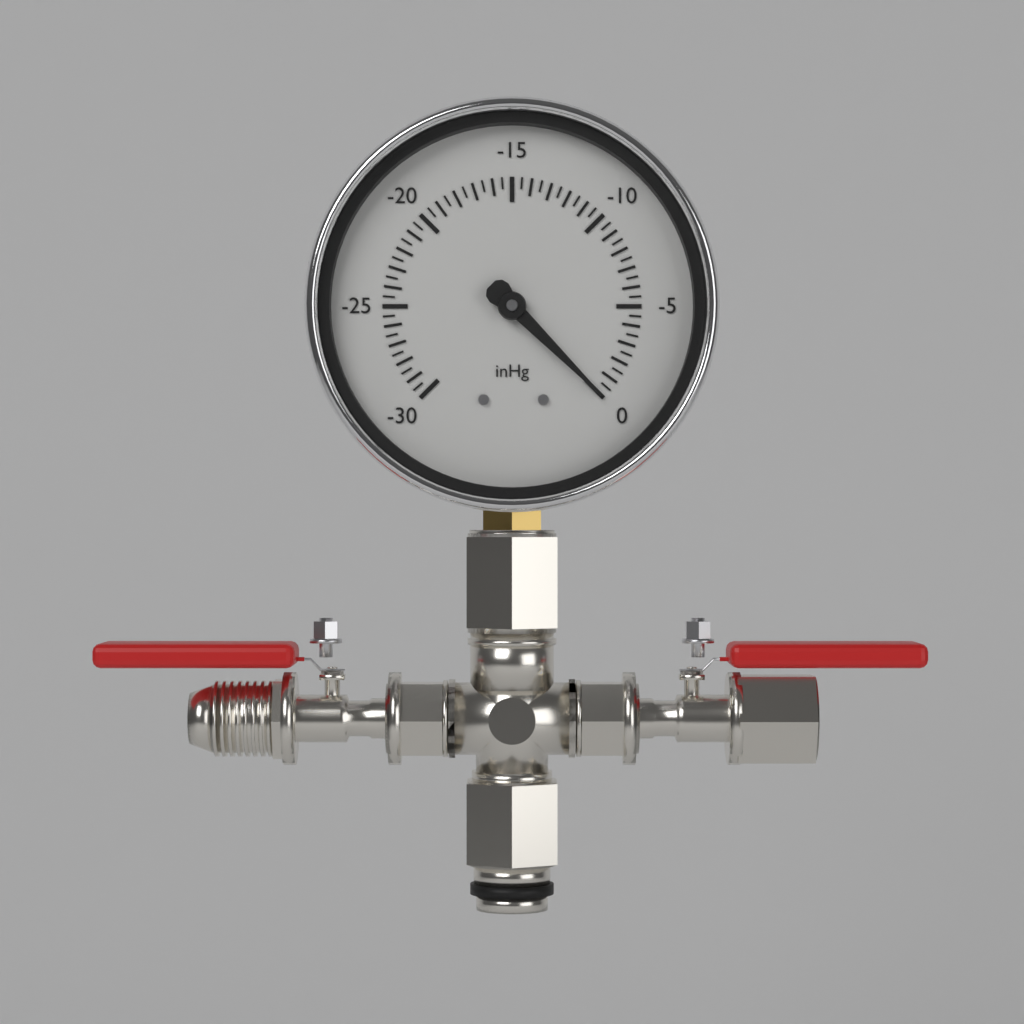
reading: 0.0 inHg
